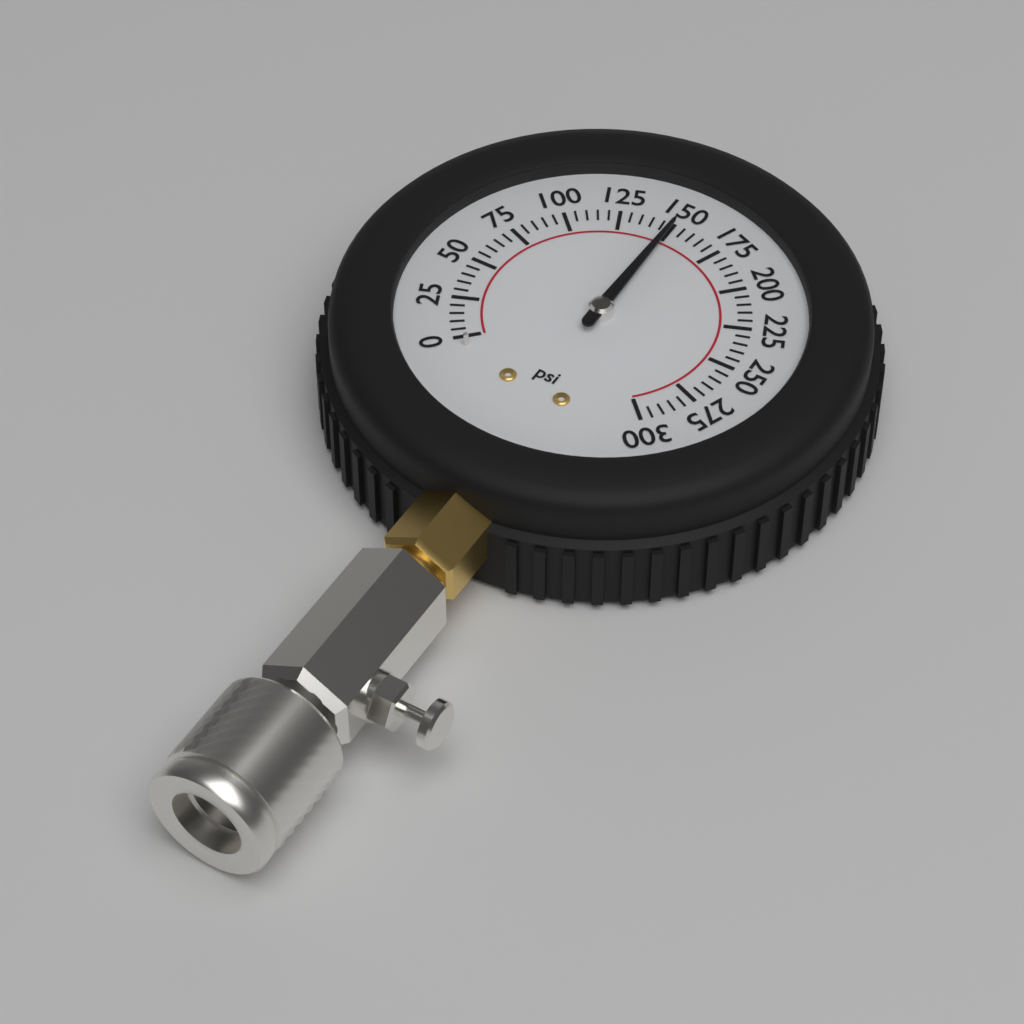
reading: 150 psi
